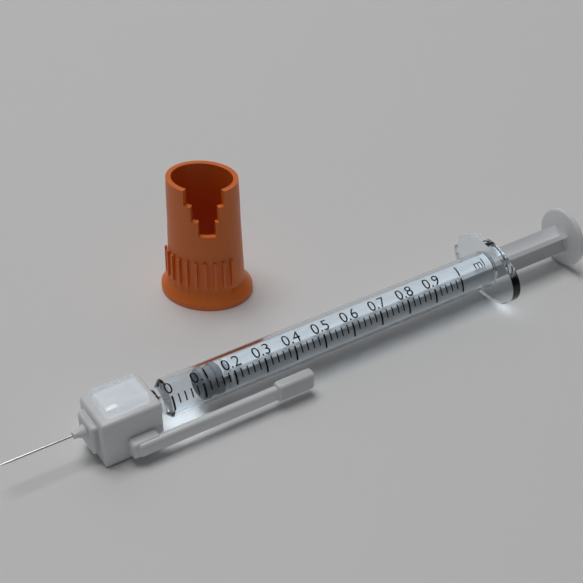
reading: 0.10 ml
